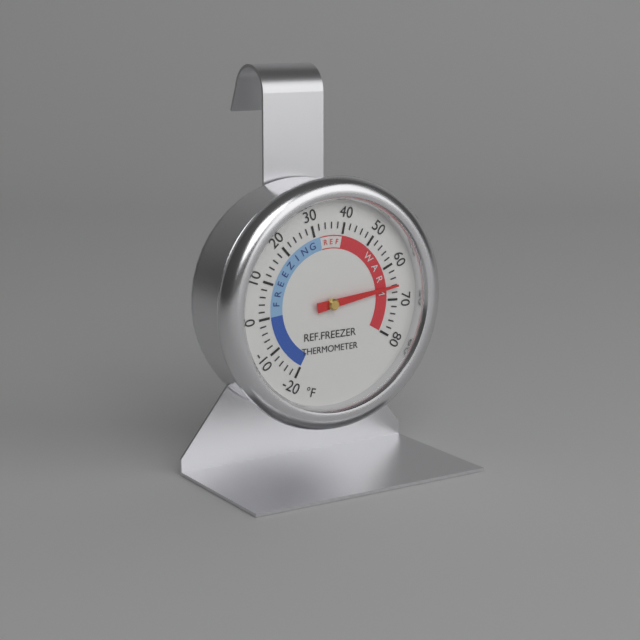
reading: 66 °F
